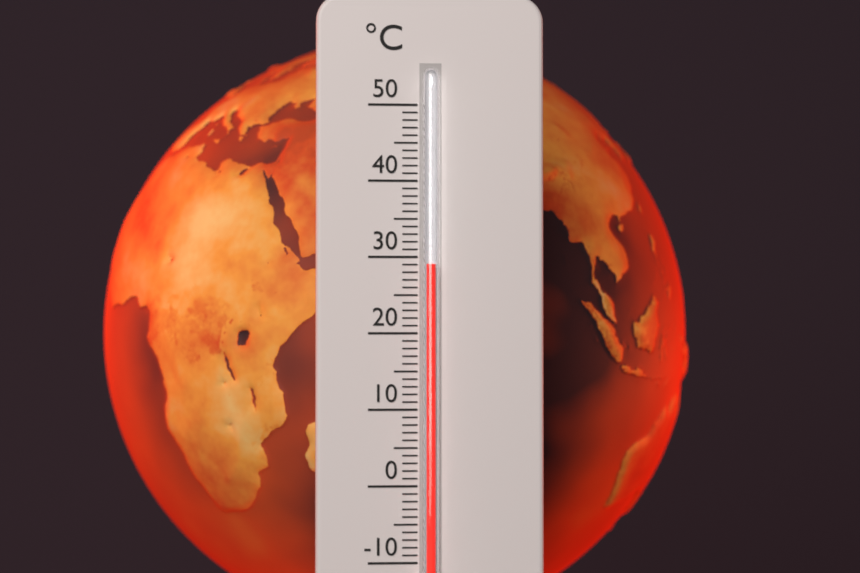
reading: 29 °C
